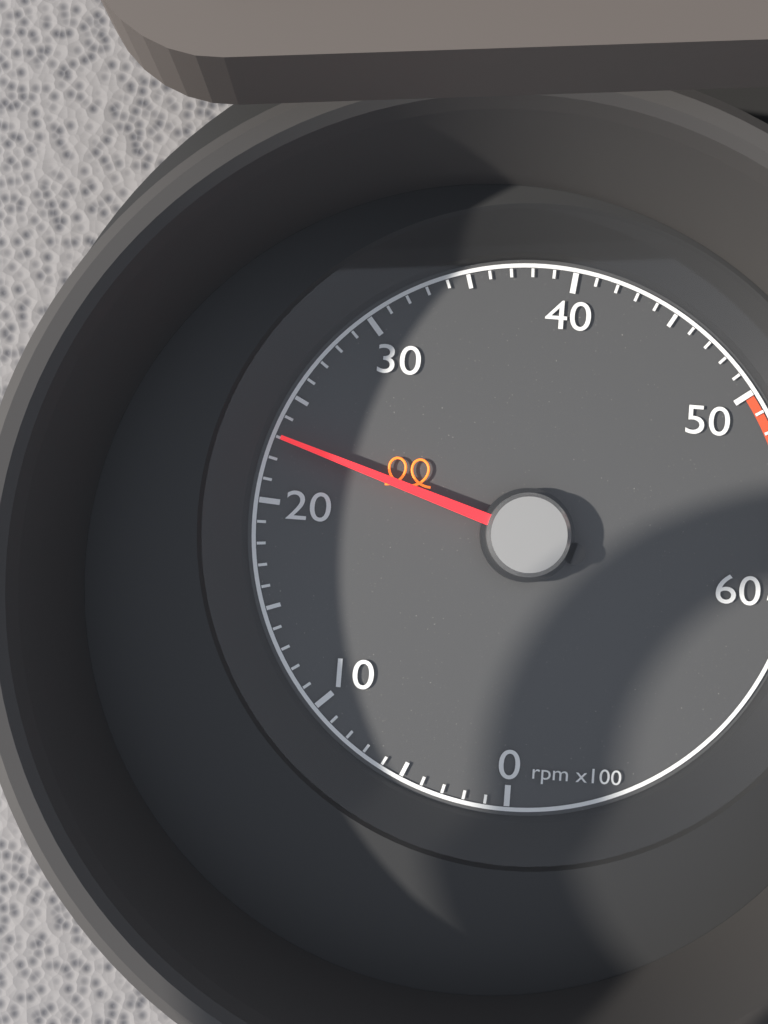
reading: 2300 rpm
